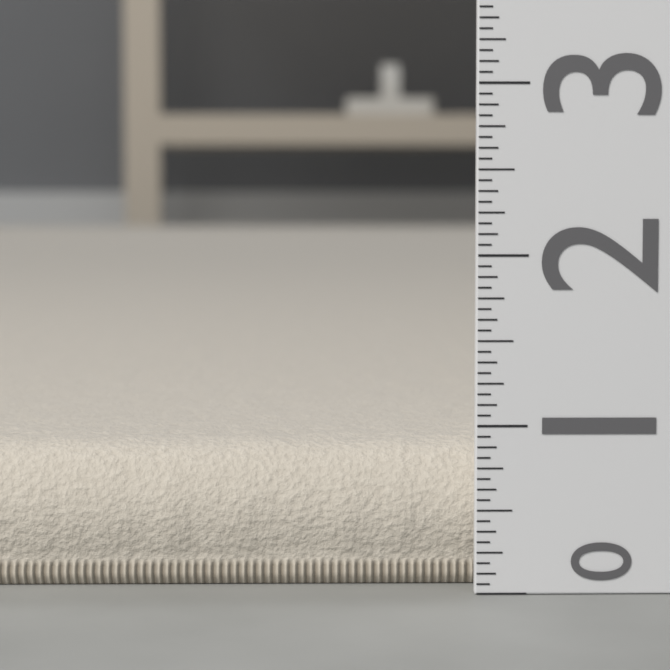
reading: 0.8750 (no unit)
